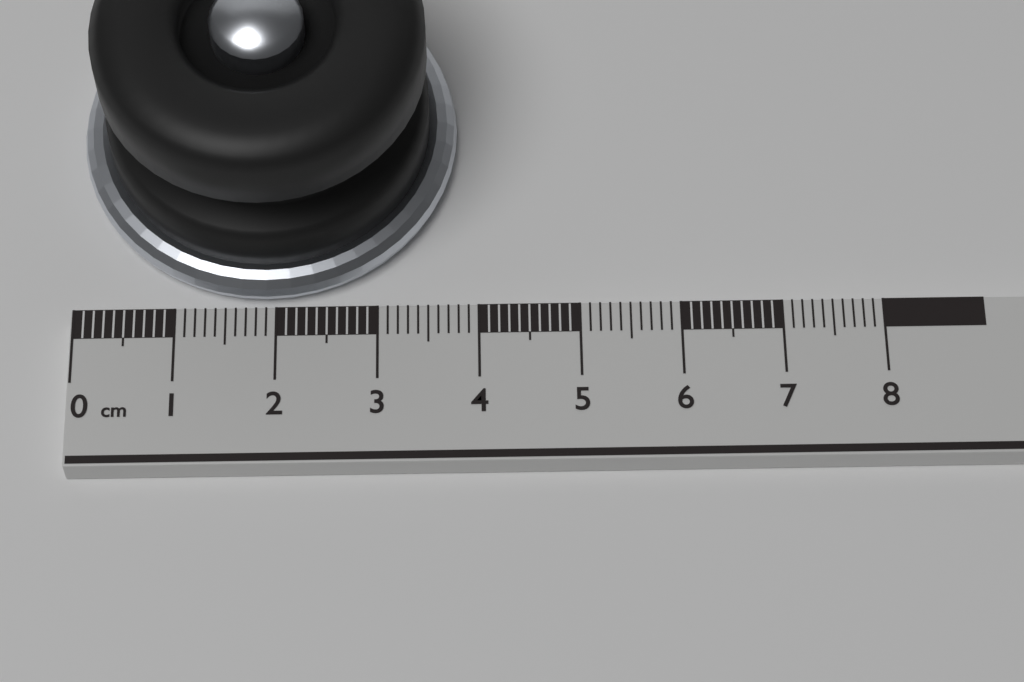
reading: 3.8 cm
